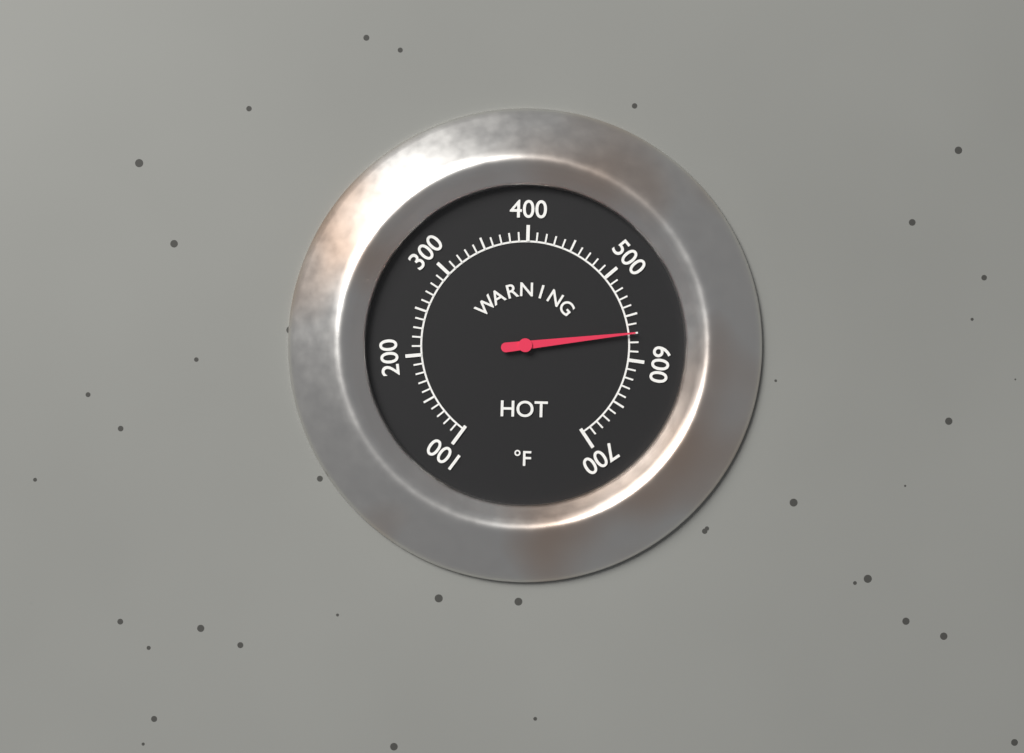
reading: 570 °F
